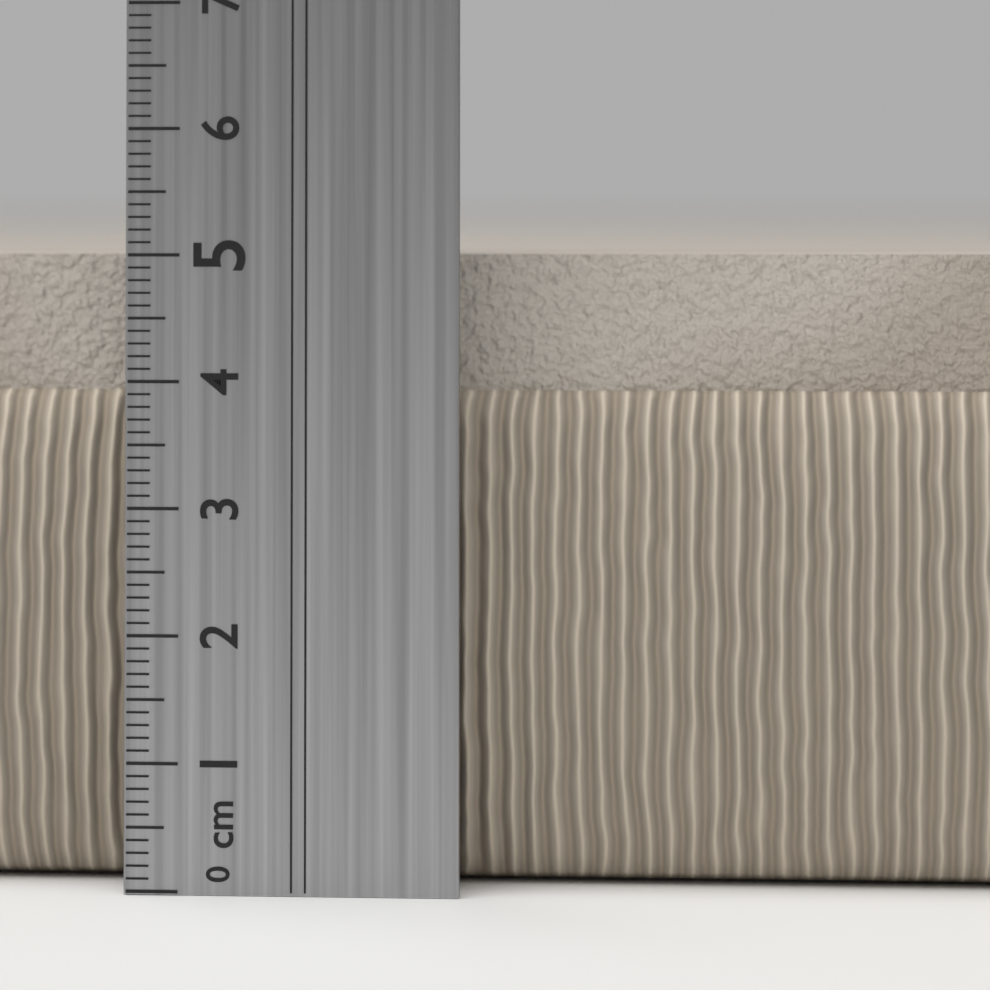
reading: 5.0 cm
